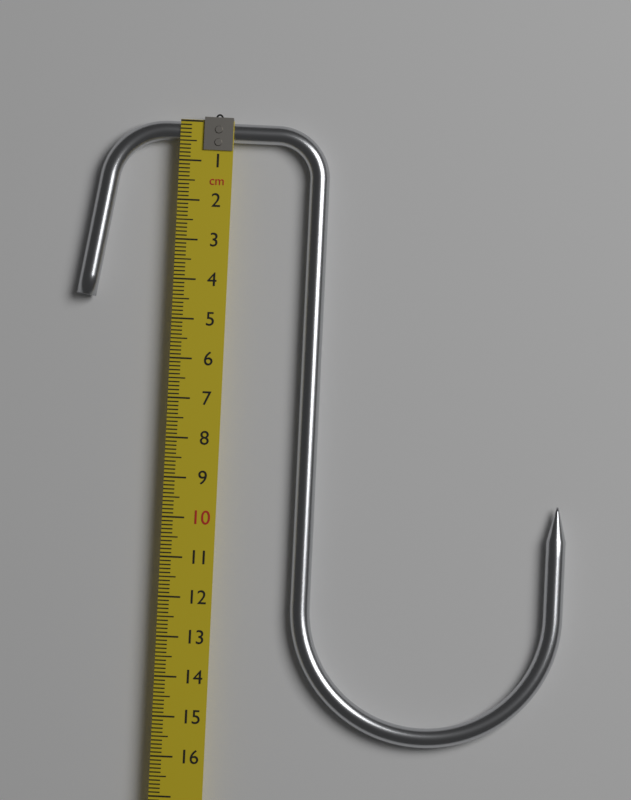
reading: 15.5 cm
